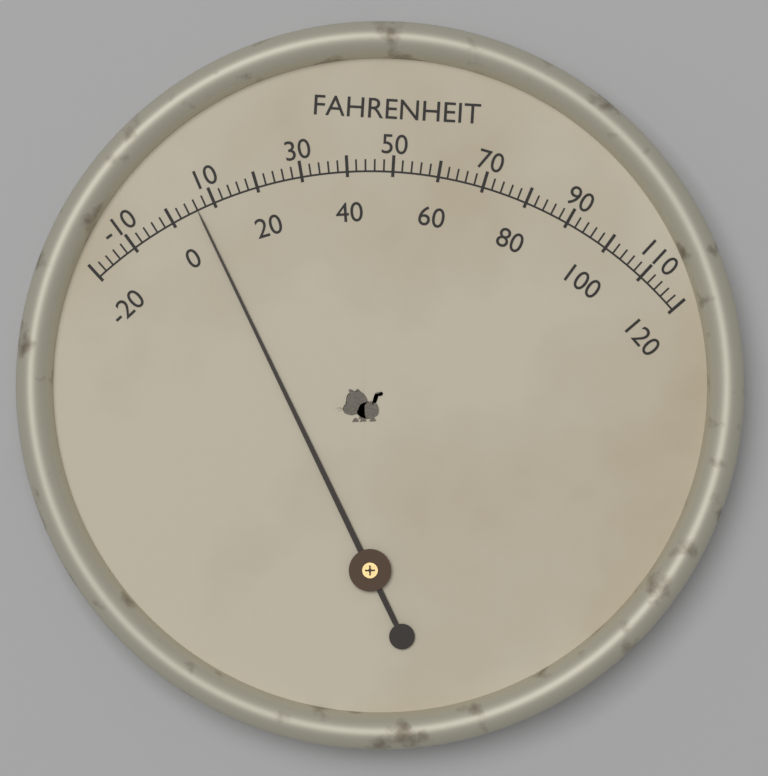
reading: 6 °F
